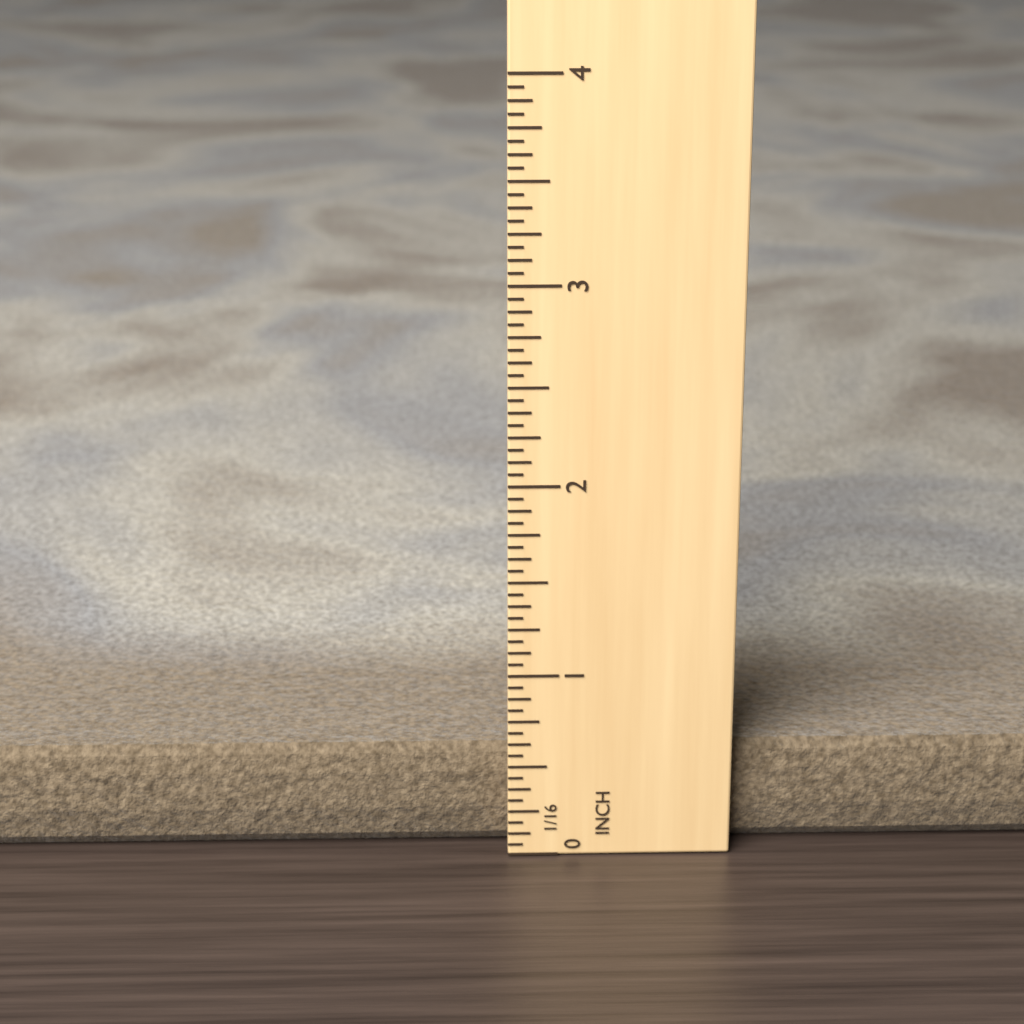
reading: 0.5625 in
